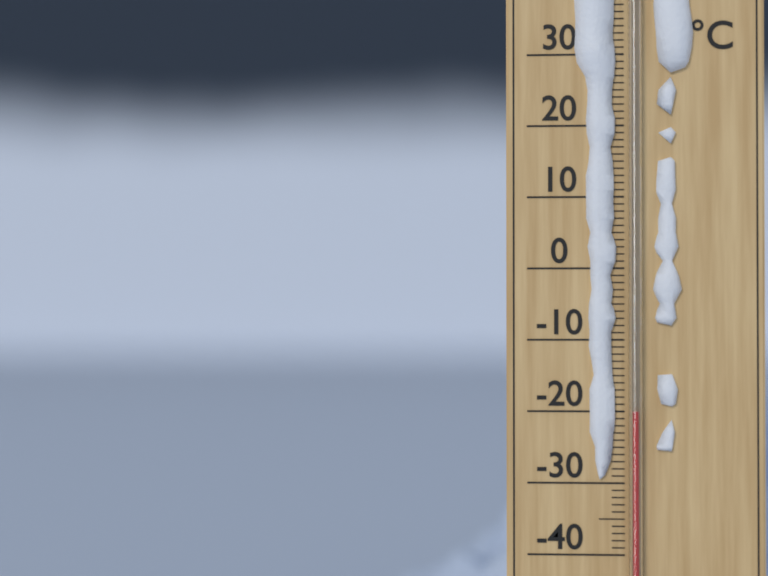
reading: -20 °C
